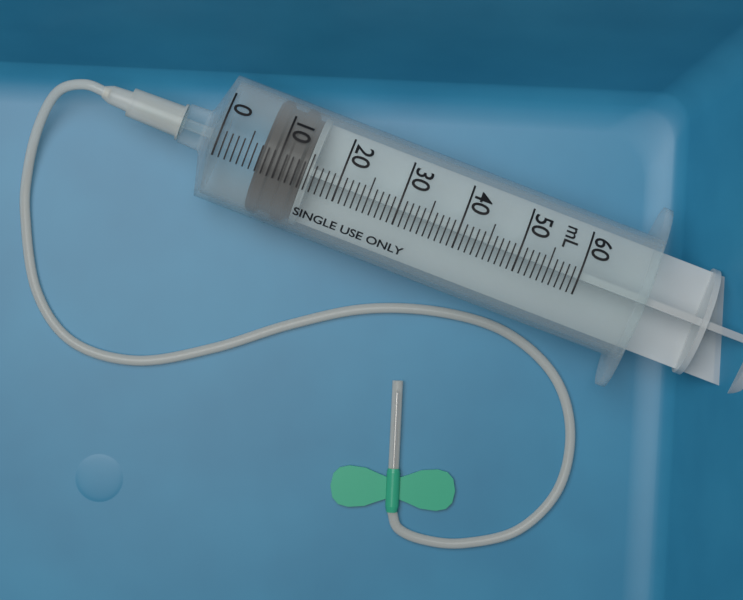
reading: 7 mL
